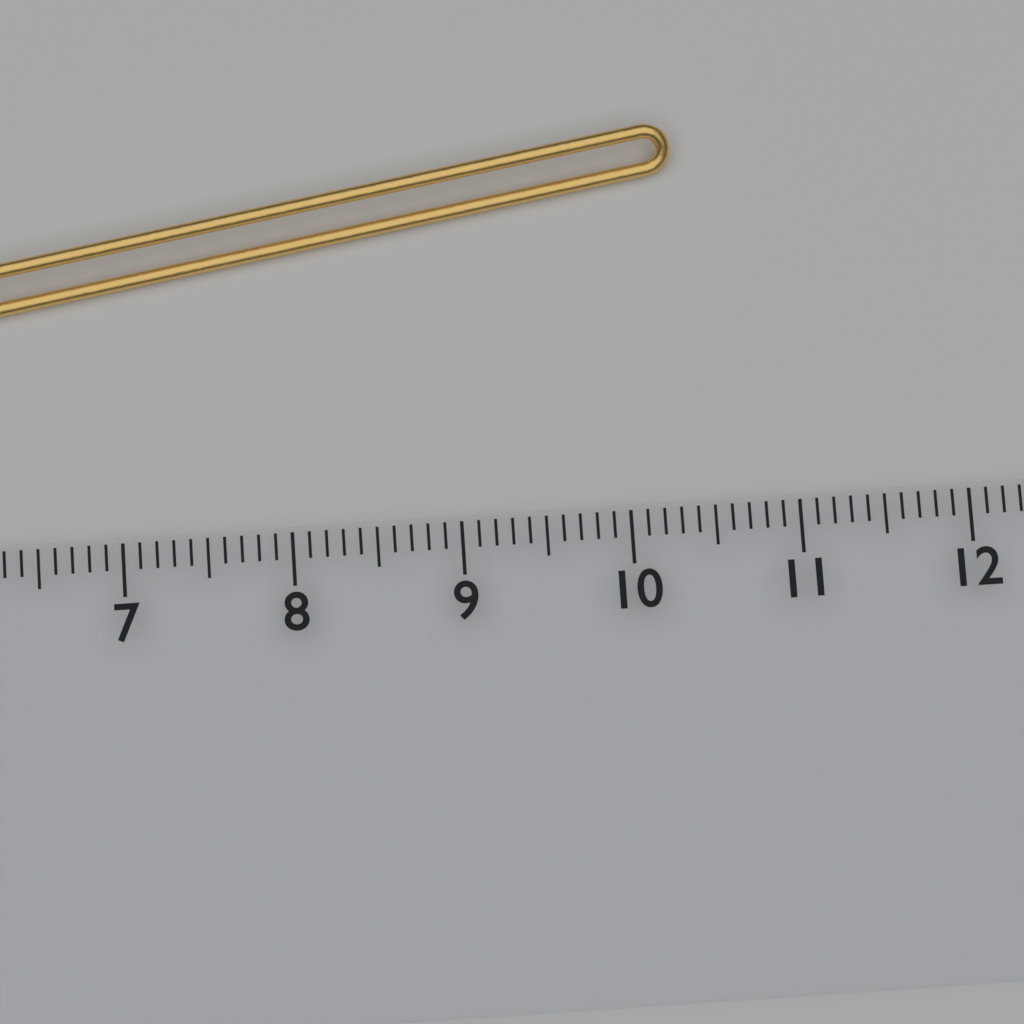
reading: 10.4 cm
